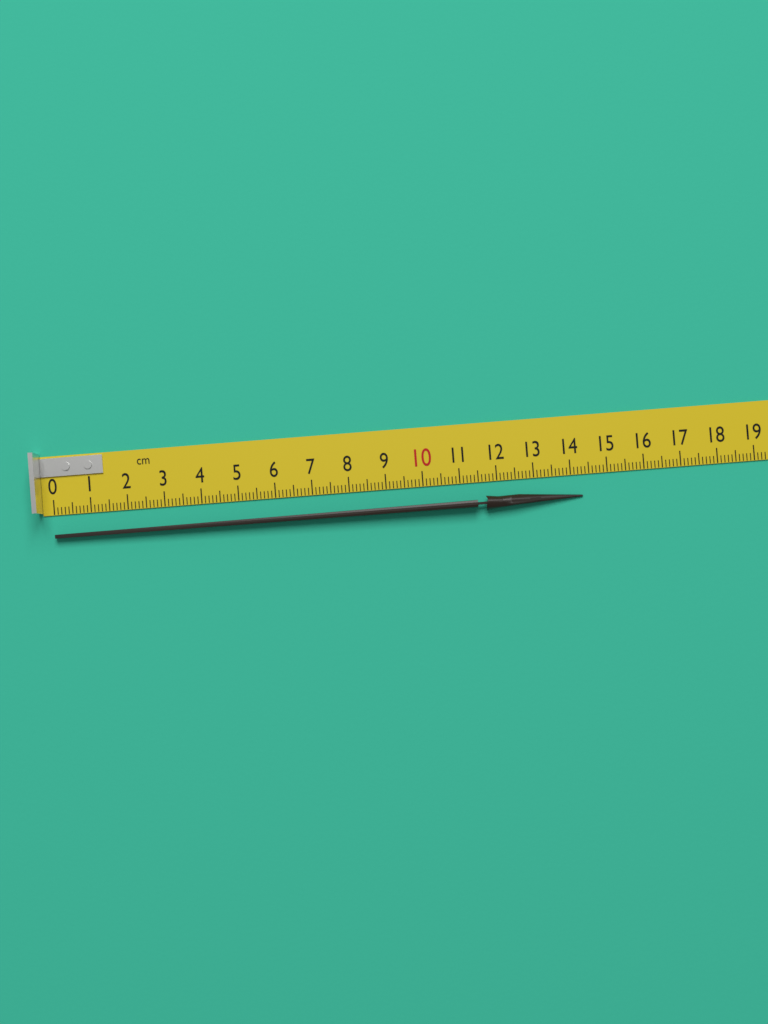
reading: 14.3 cm
